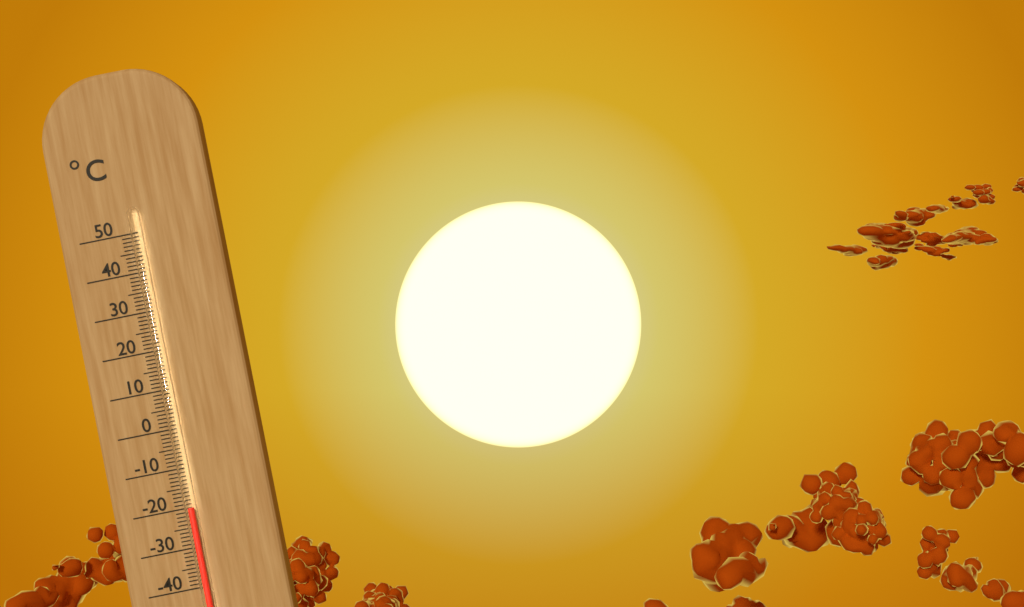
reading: -20 °C
